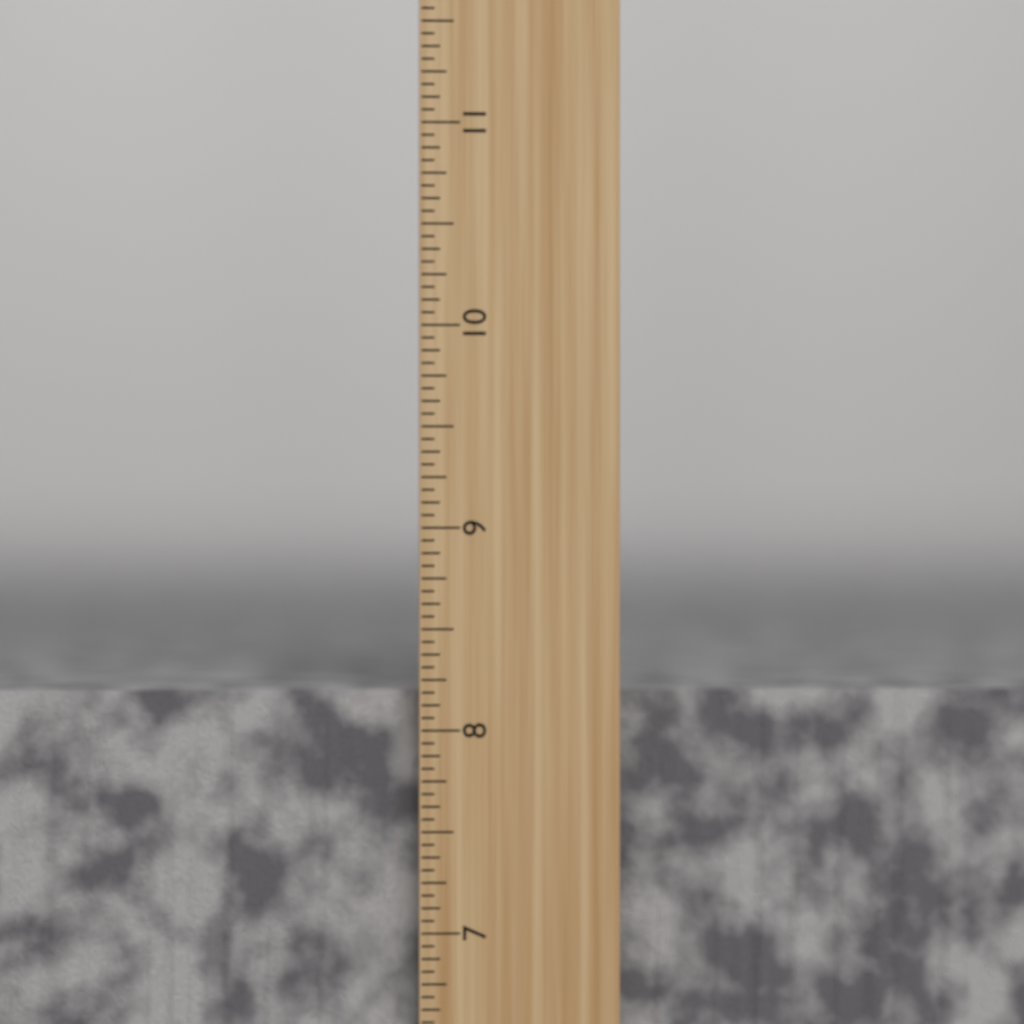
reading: 8.1875 inch
